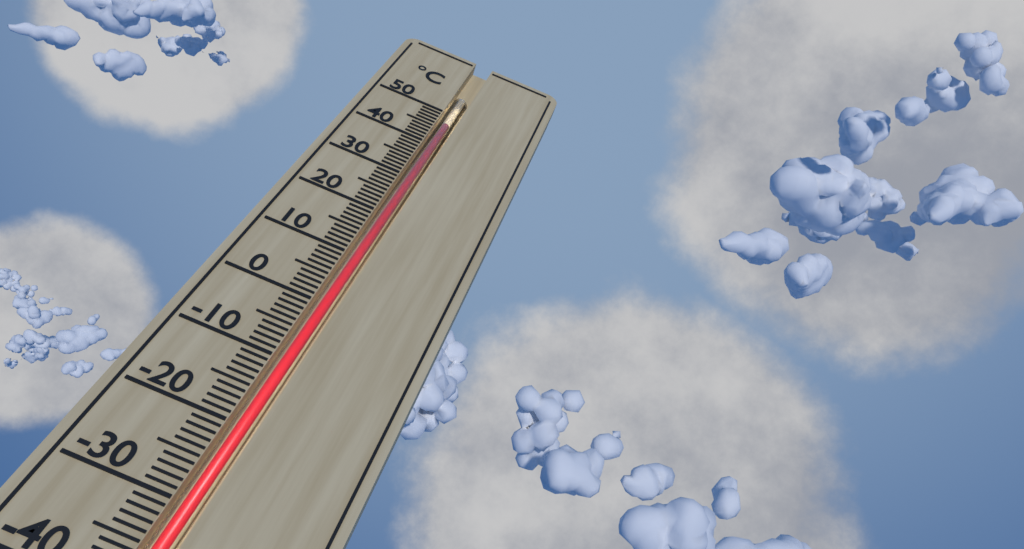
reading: 47 °C
